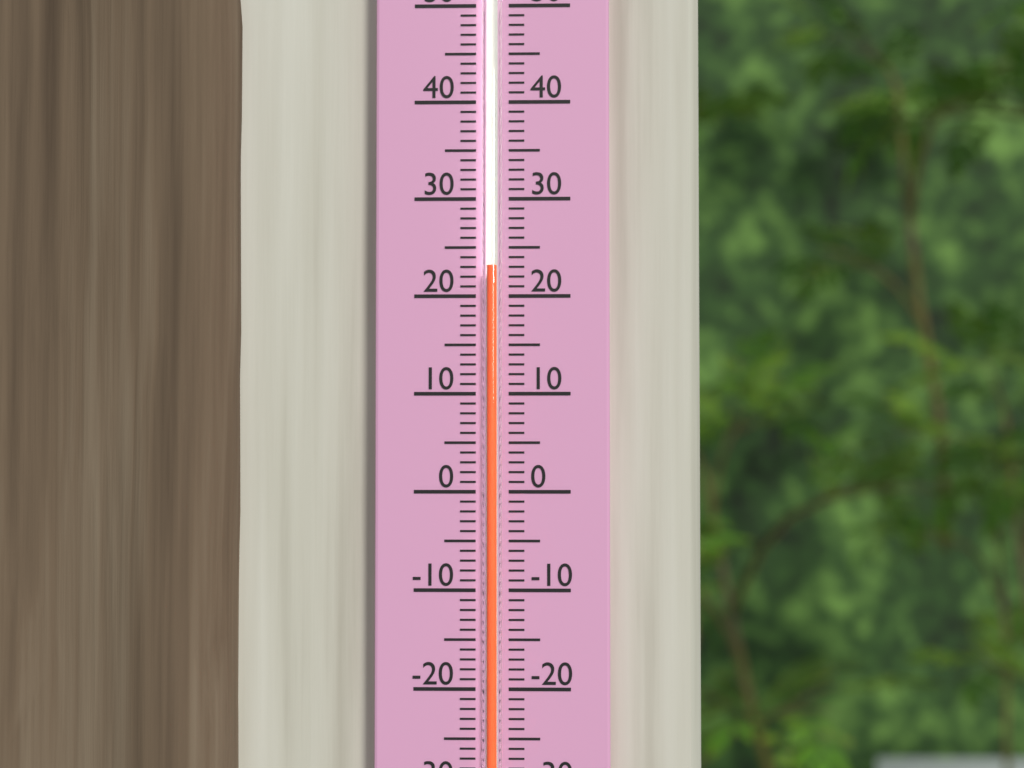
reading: 23 (no unit)
